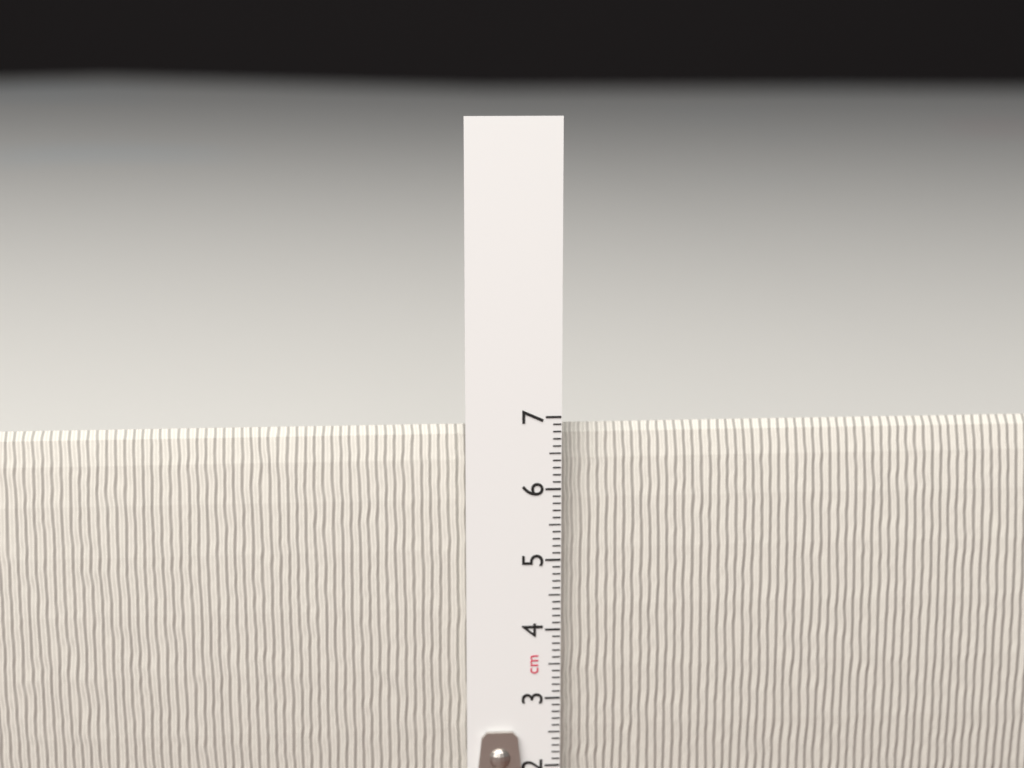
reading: 6.8 cm
